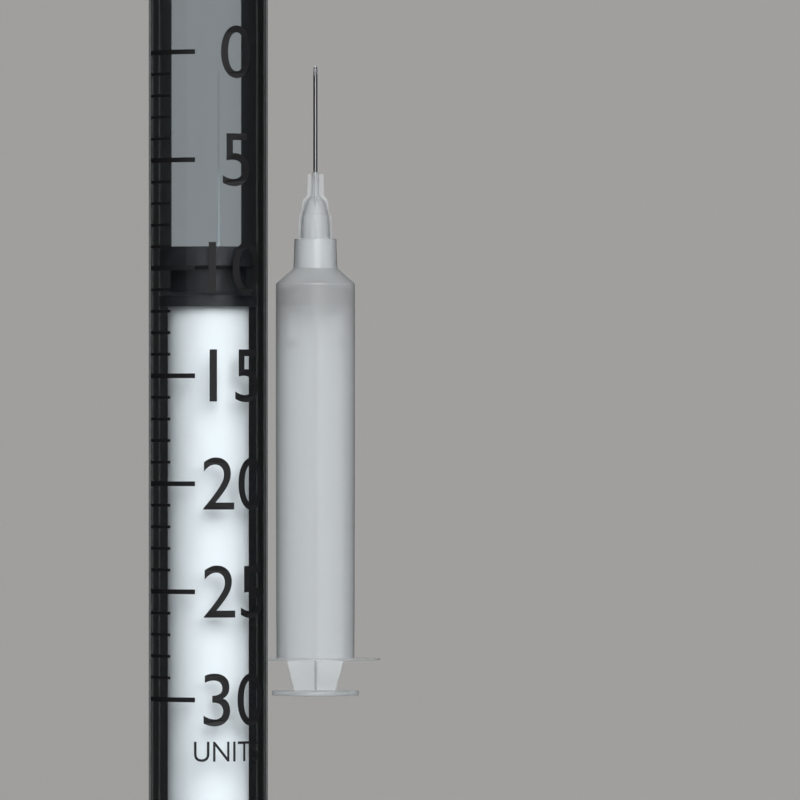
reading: 9 units
